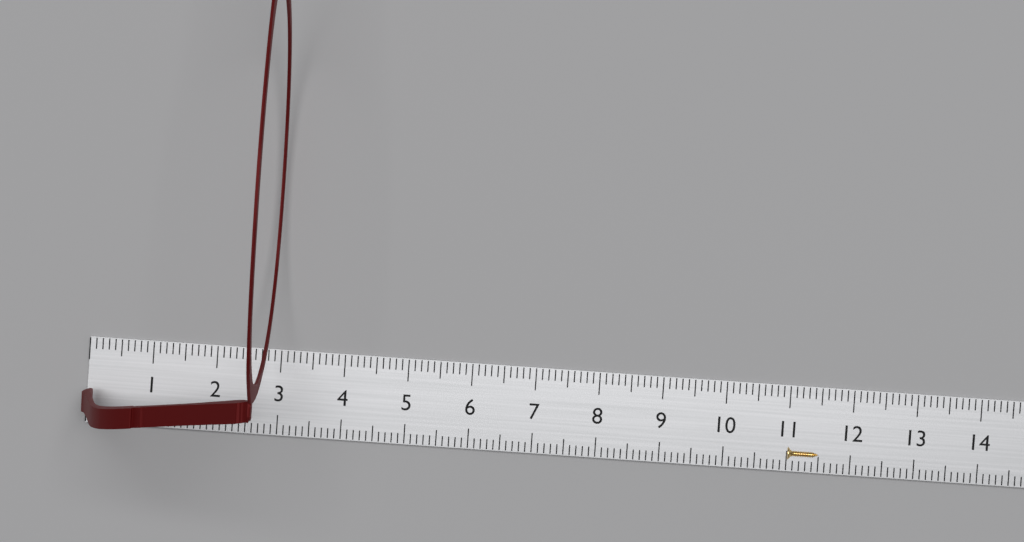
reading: 2.9 cm
